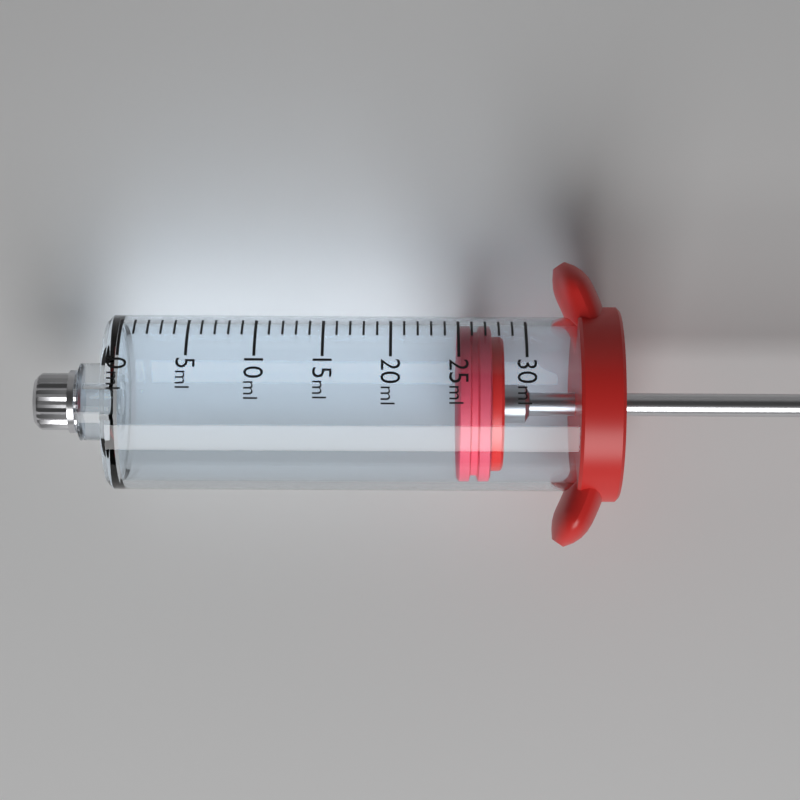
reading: 25 ml
